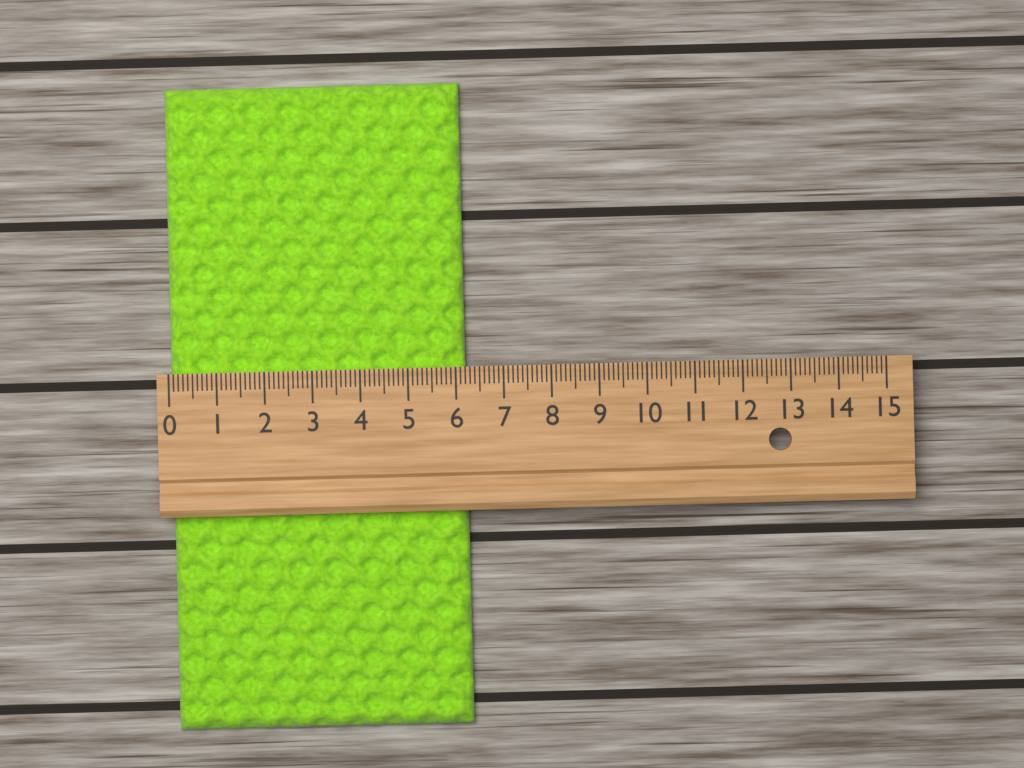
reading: 6.2 (no unit)
